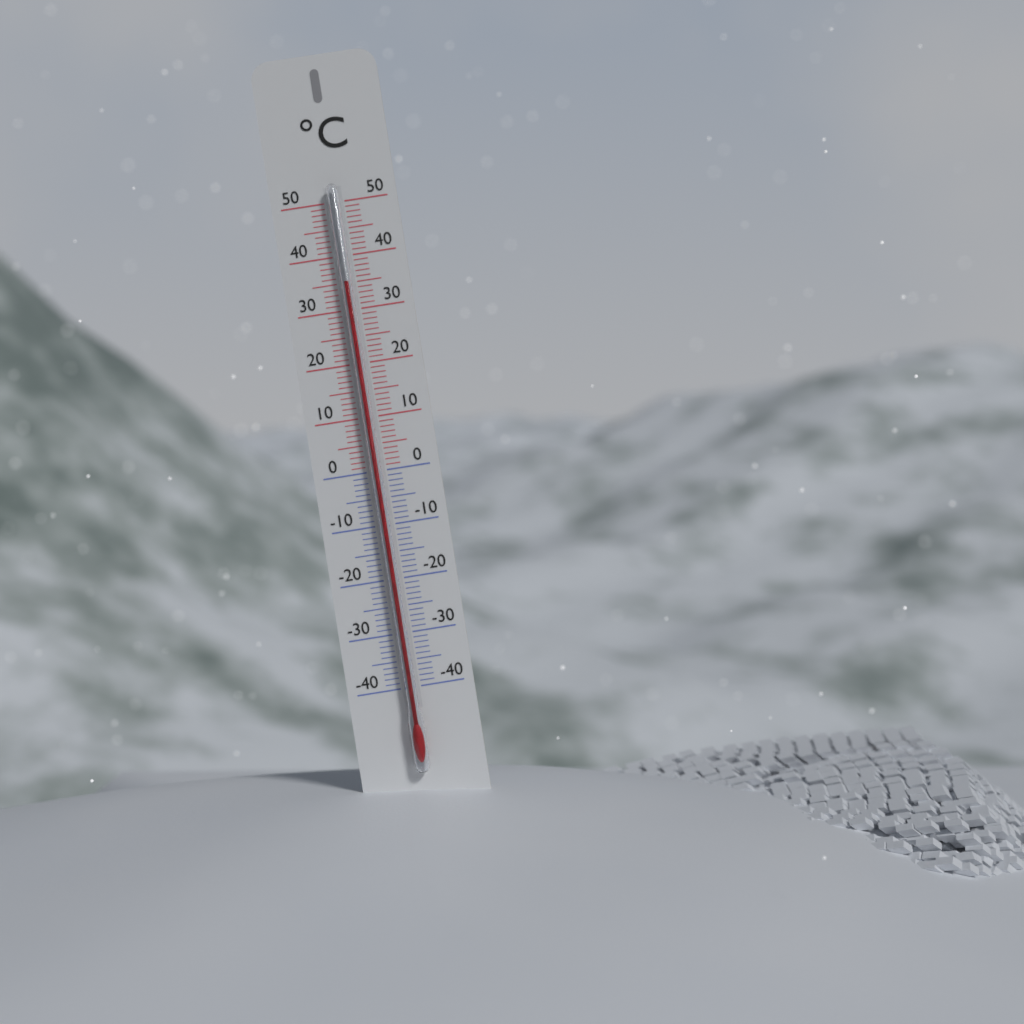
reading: 35 °C
